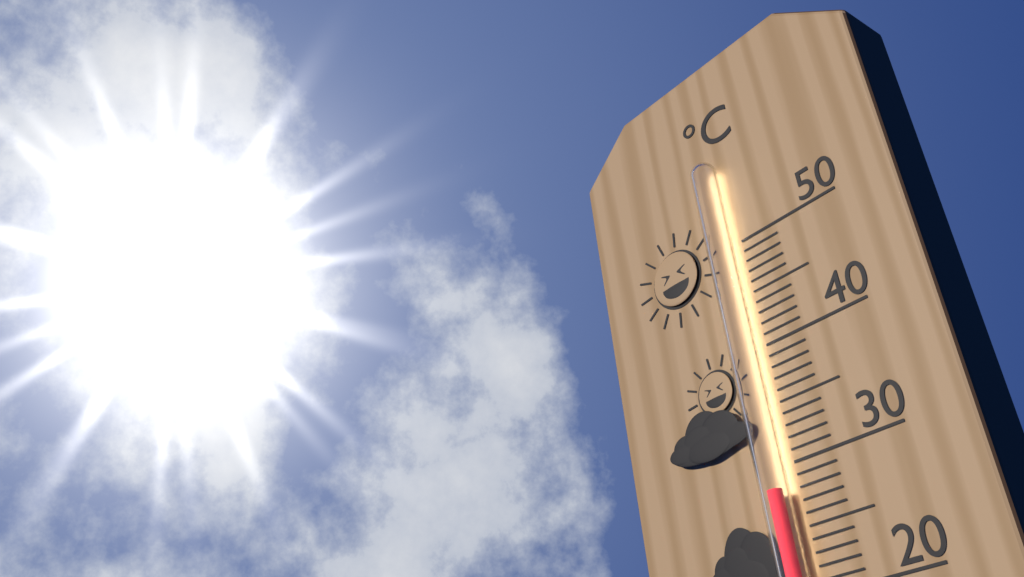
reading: 28 °C
